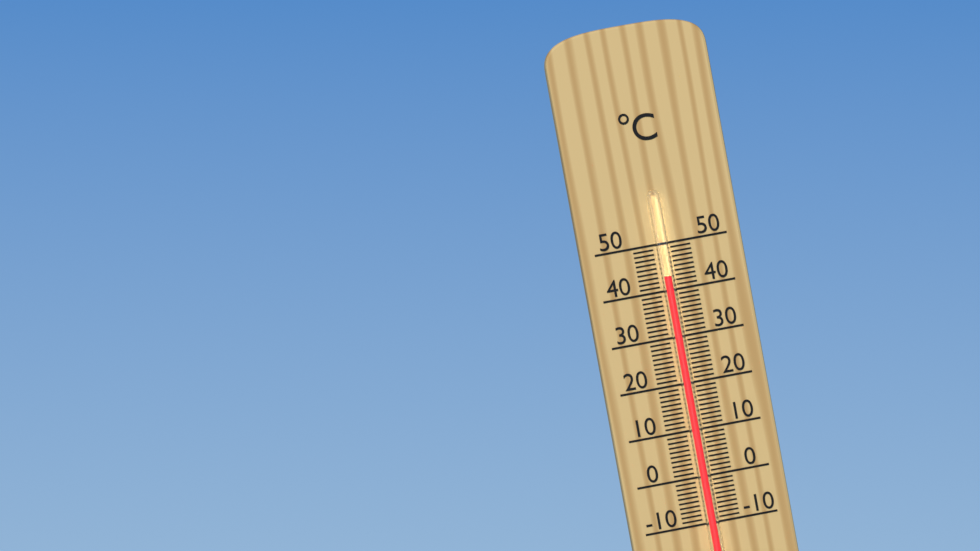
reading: 43 °C
